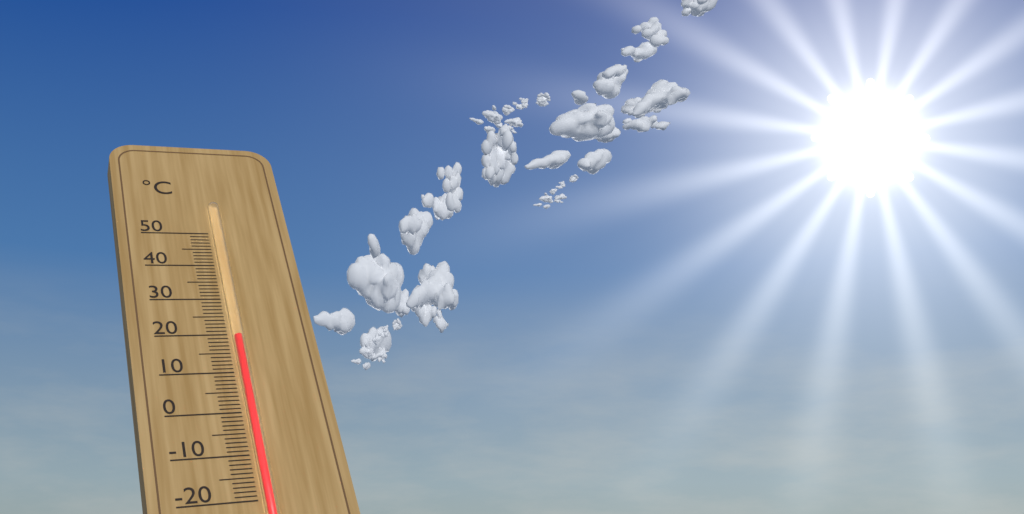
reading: 19 °C
